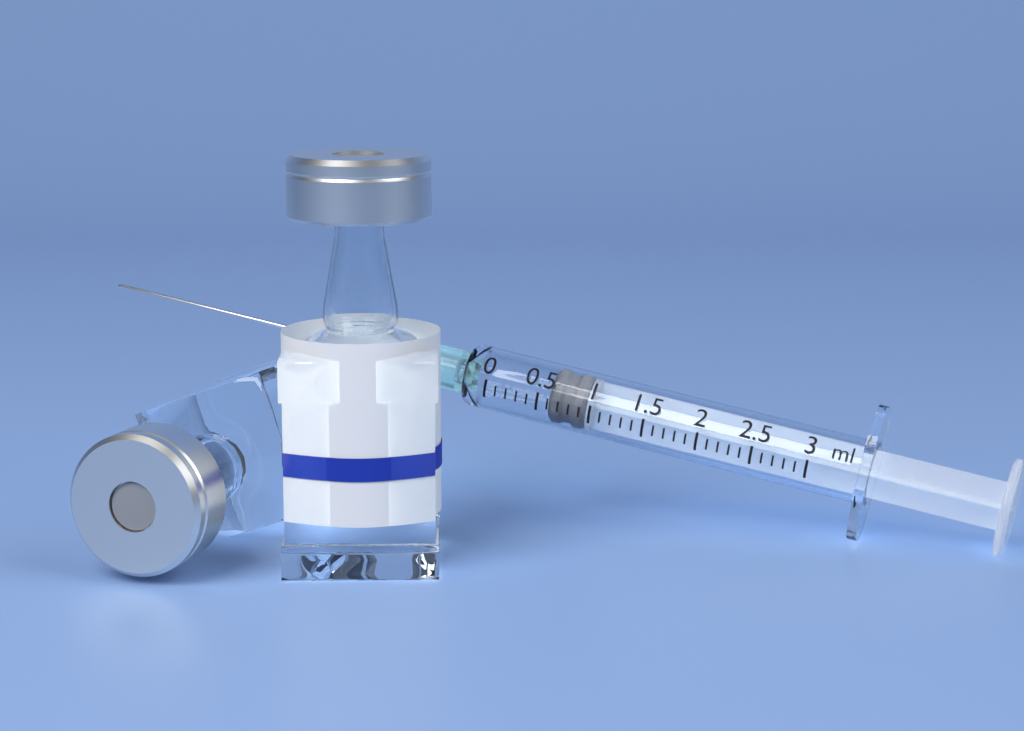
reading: 0.6 ml
